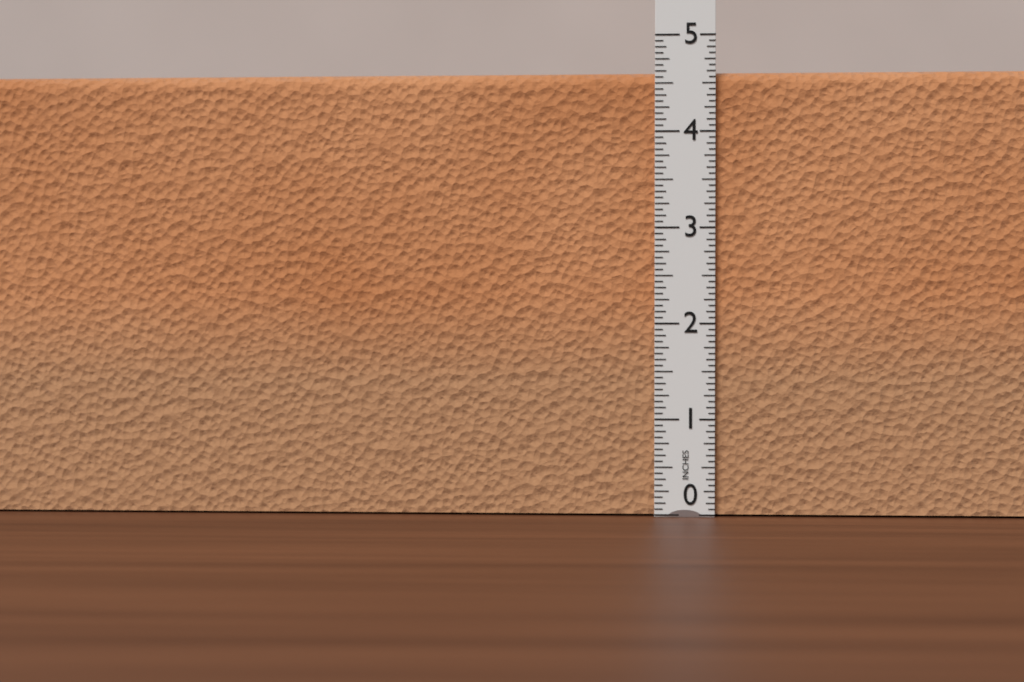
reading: 4.6250 in
